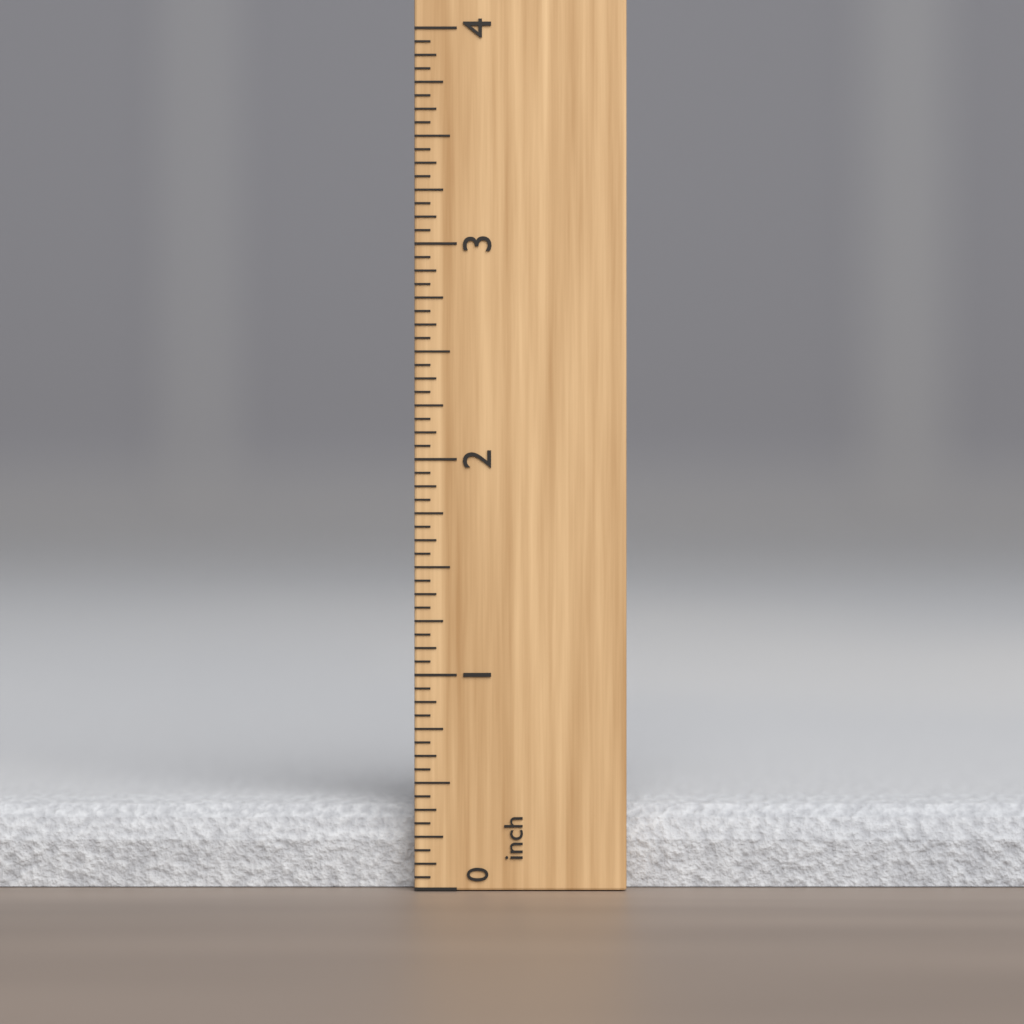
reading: 0.4000 inch
